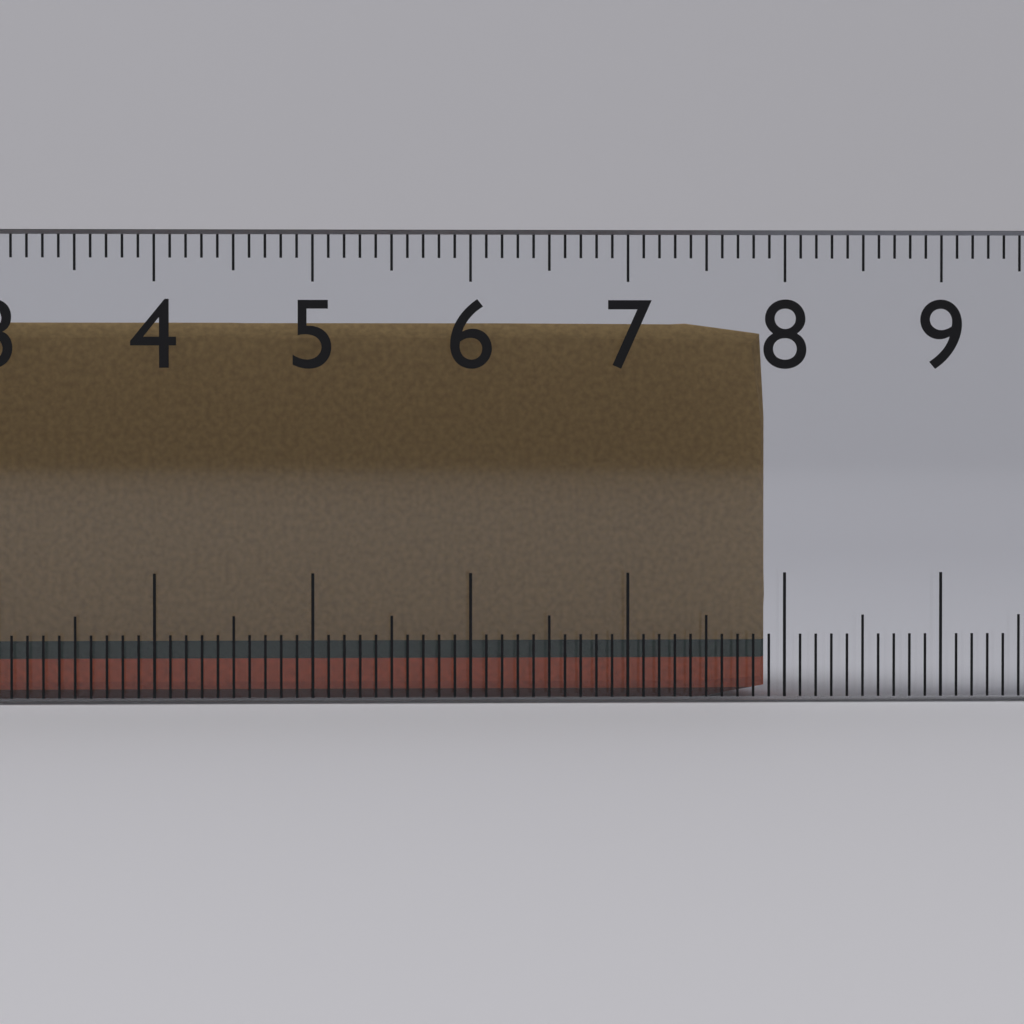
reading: 7.9 cm
